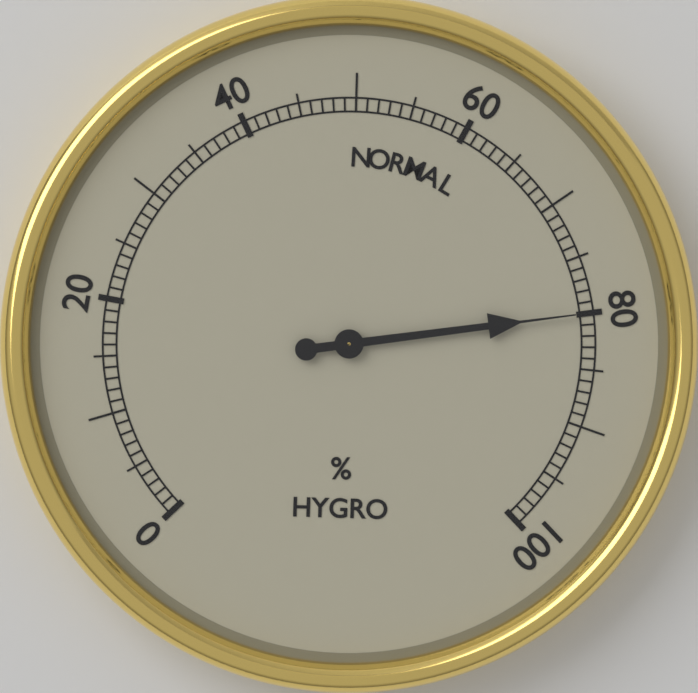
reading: 80 %
